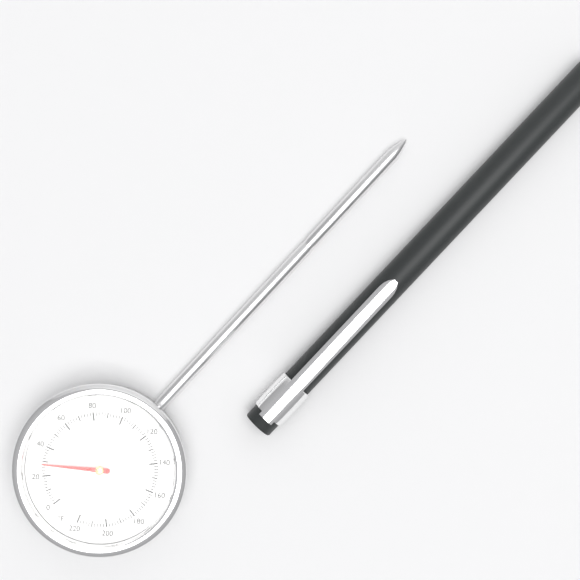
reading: 28 °F
